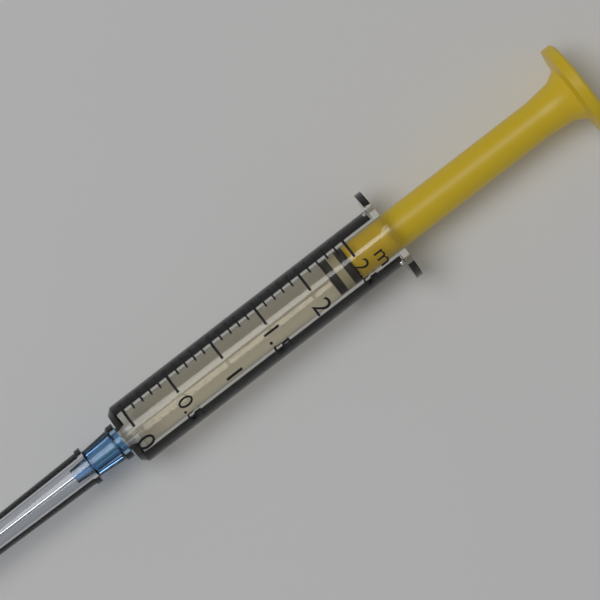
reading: 2.2 ml
